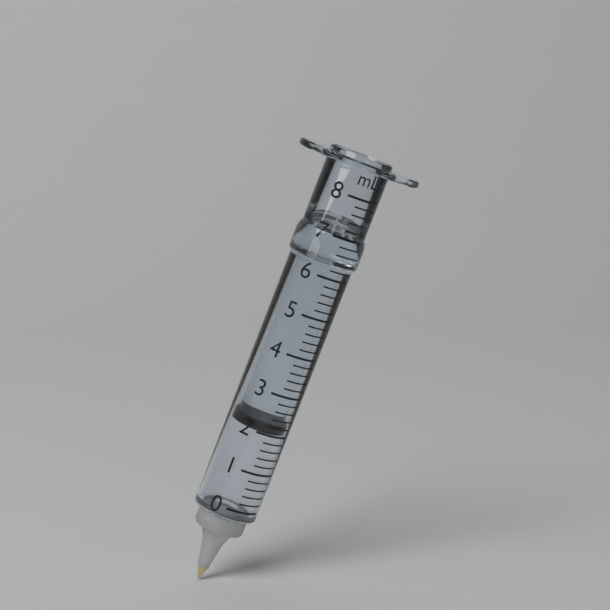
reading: 2.0 ml
